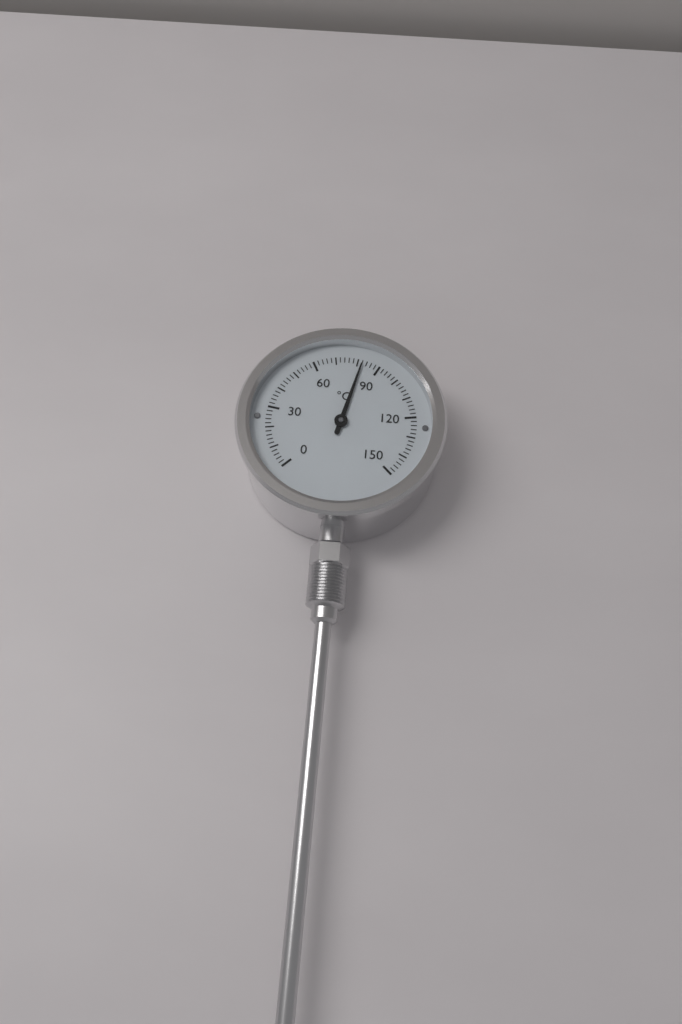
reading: 82 °C
